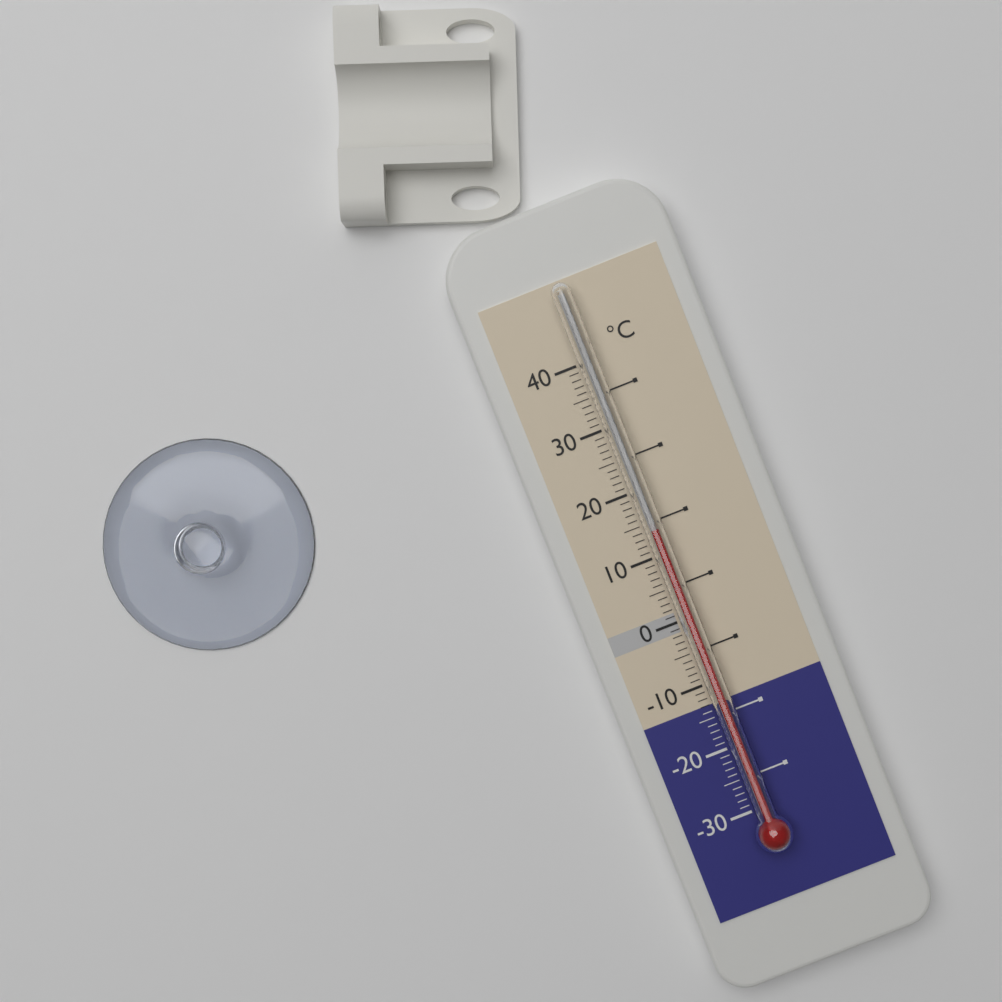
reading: 14 °C
